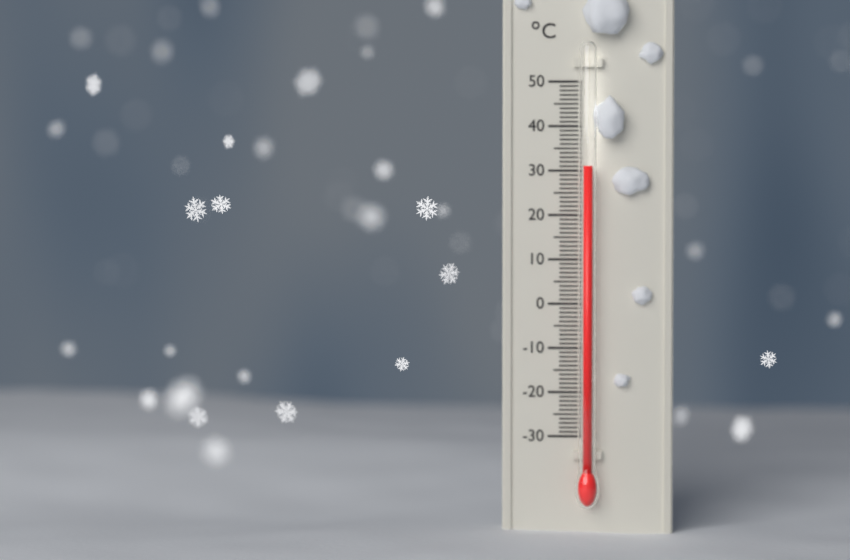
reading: 31 °C
